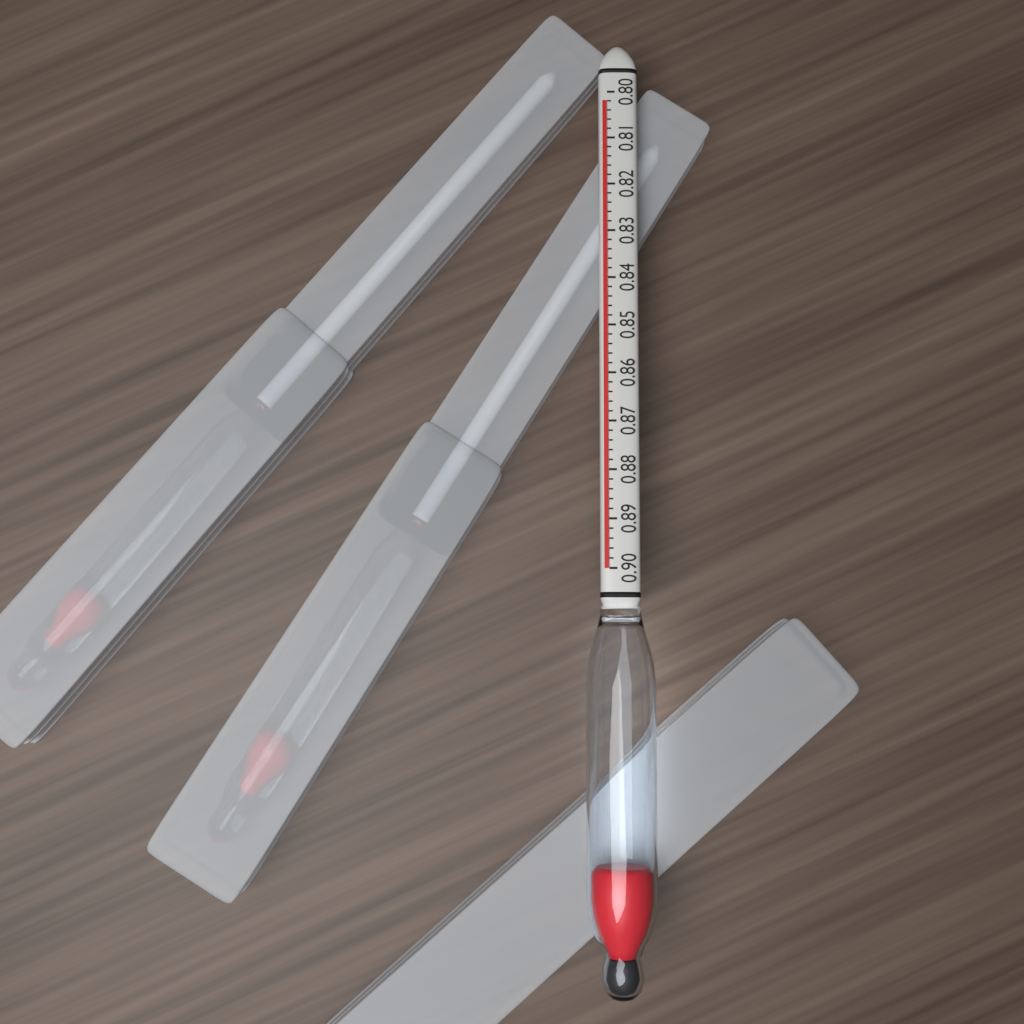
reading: 0.802 (no unit)
